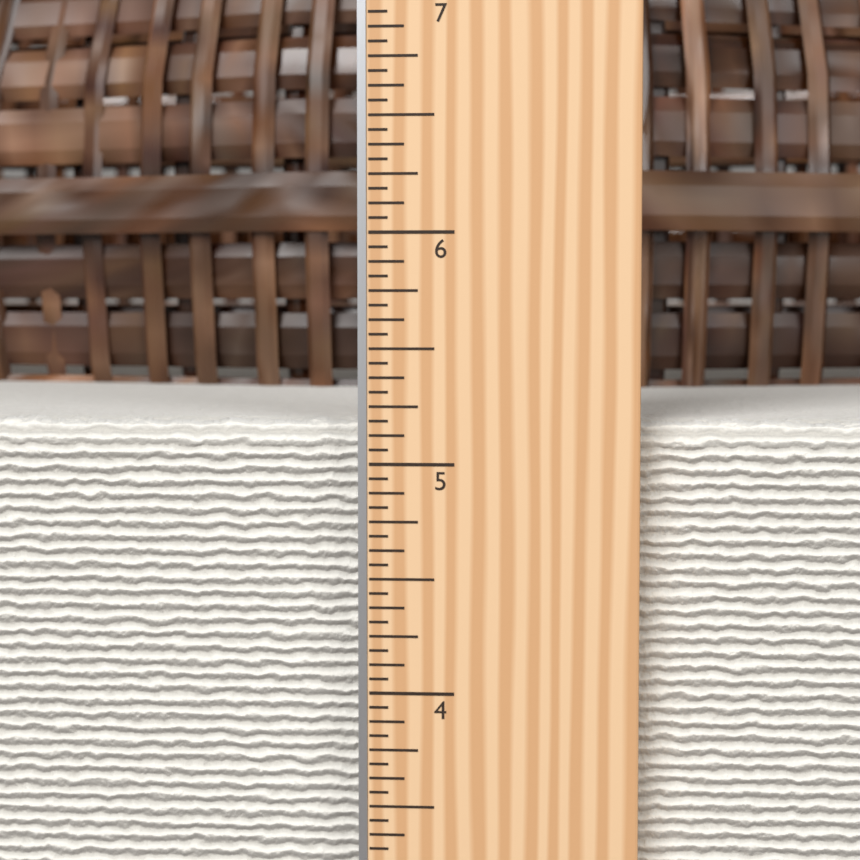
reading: 5.1875 in
